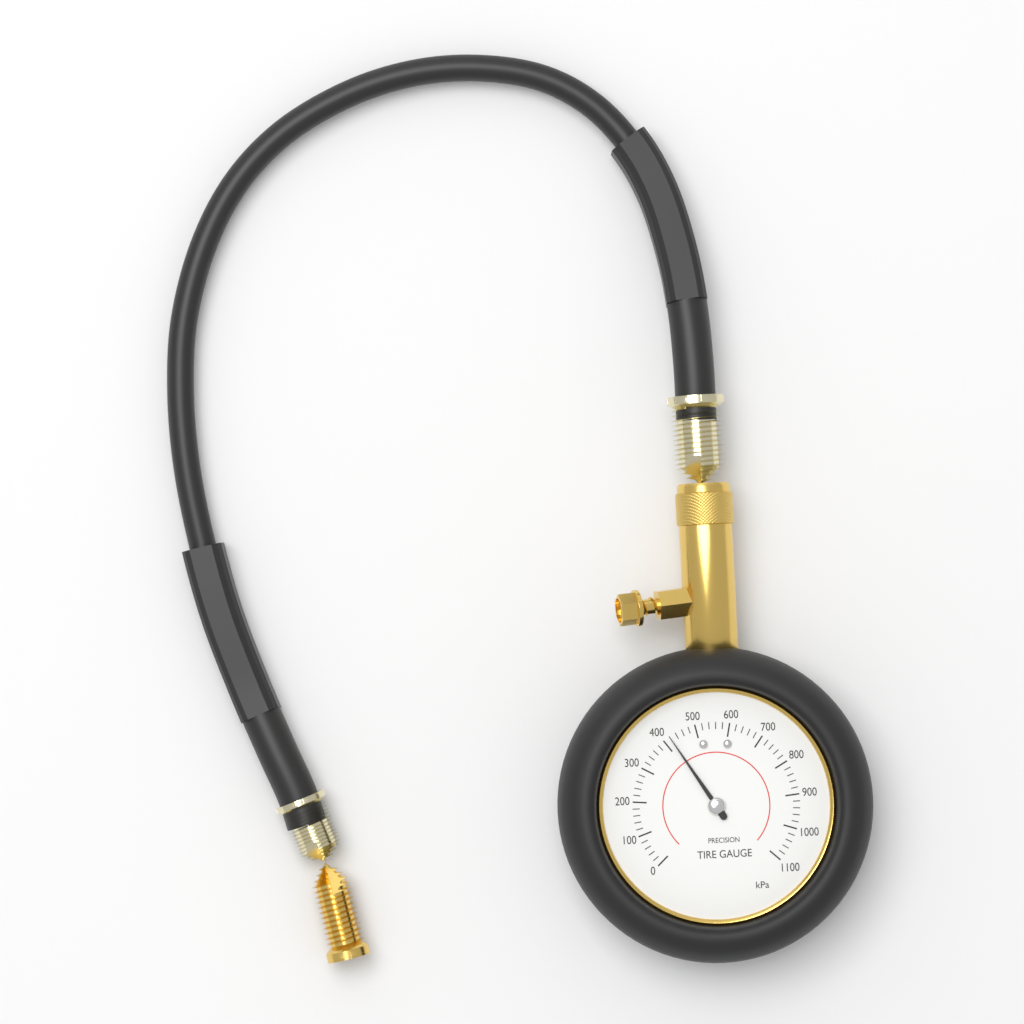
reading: 420 kPa
